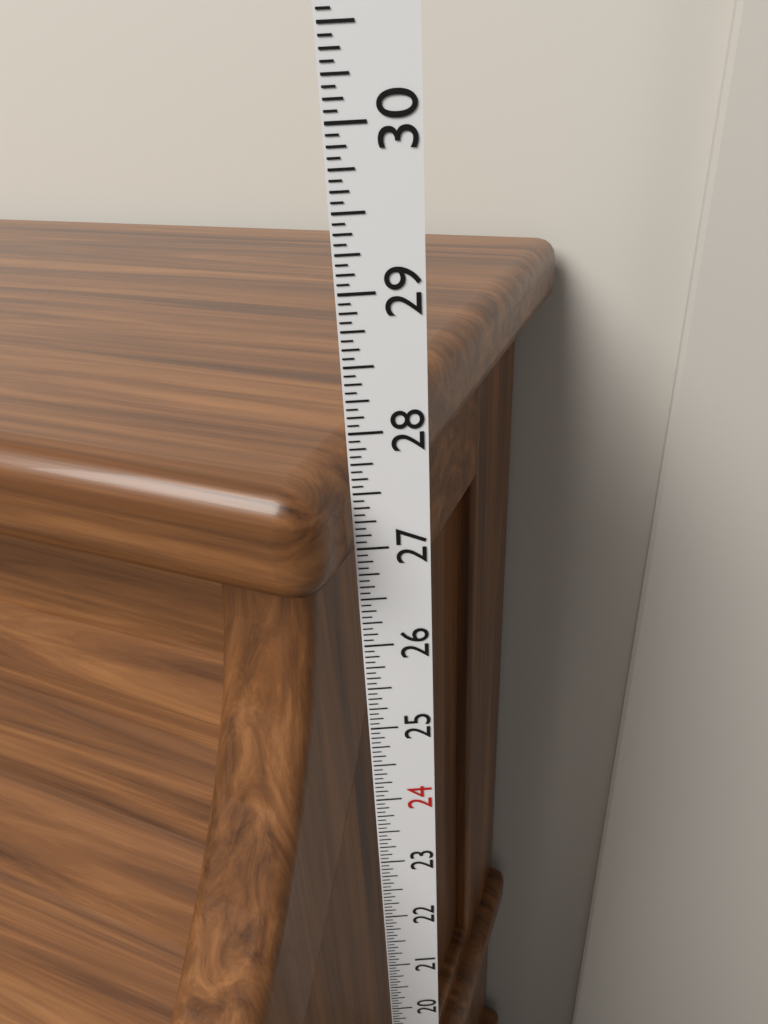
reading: 27.7500 in
